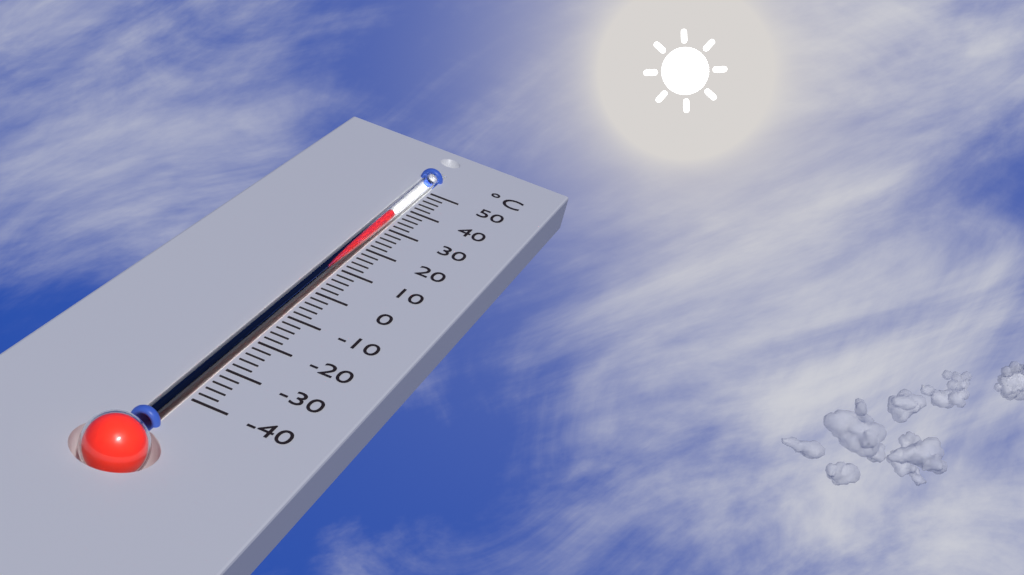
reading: 36 °C
